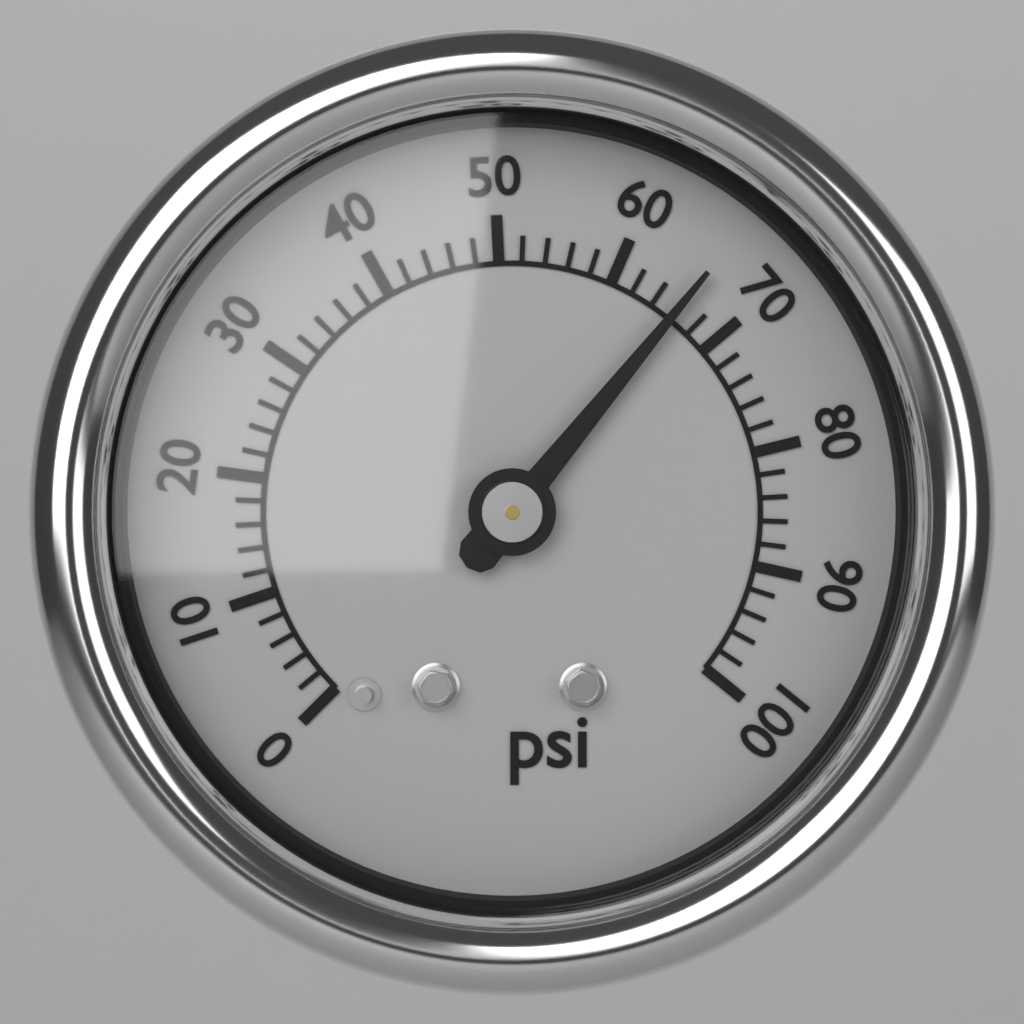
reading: 66 psi
